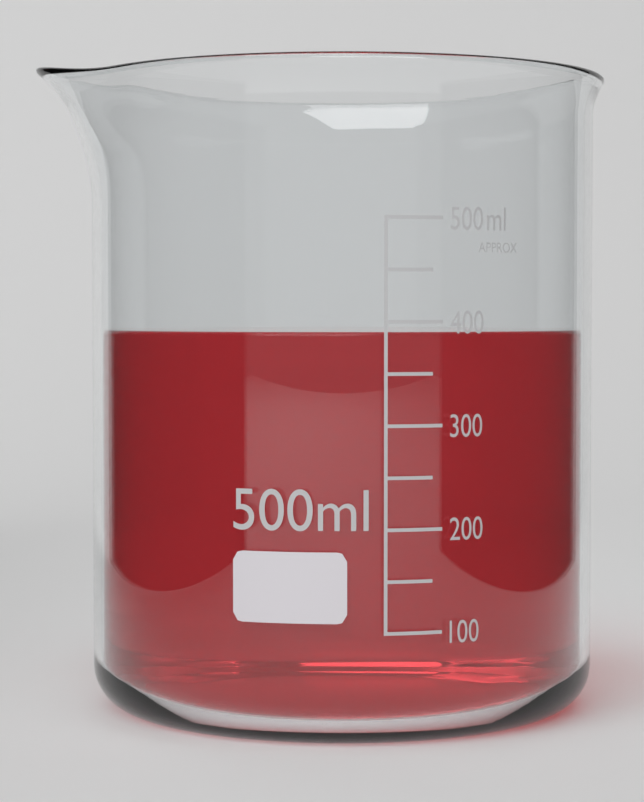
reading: 390 ml
